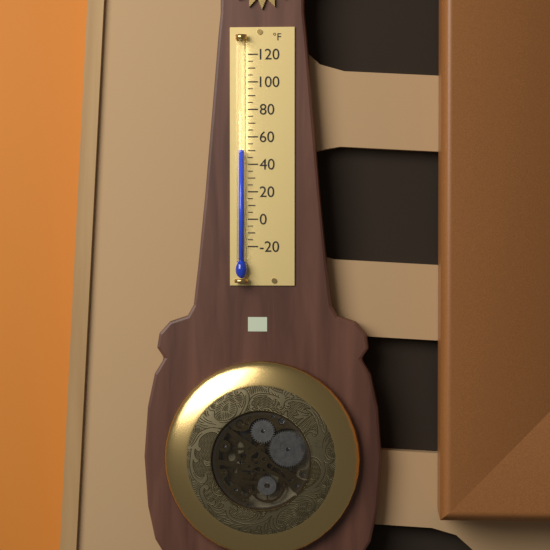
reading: 50 °F
